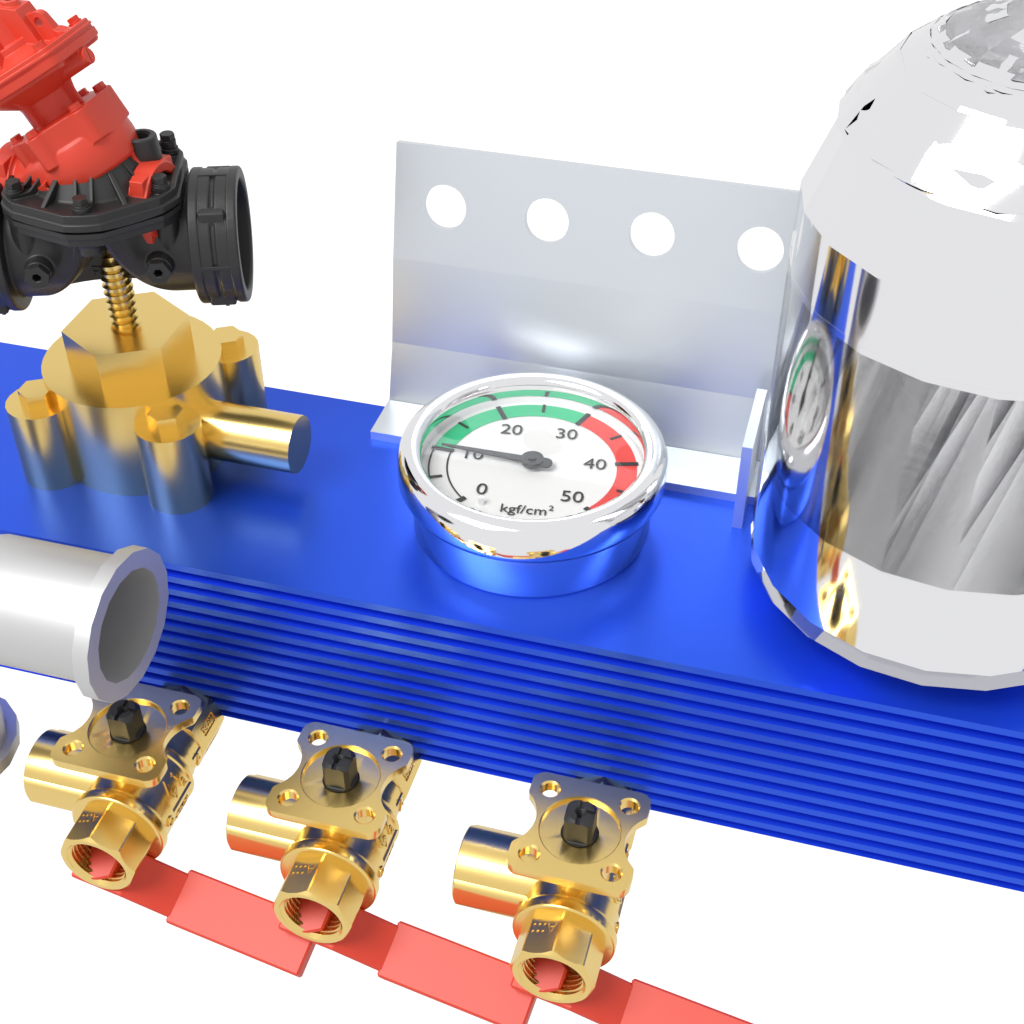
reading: 10 kgf/cm²
